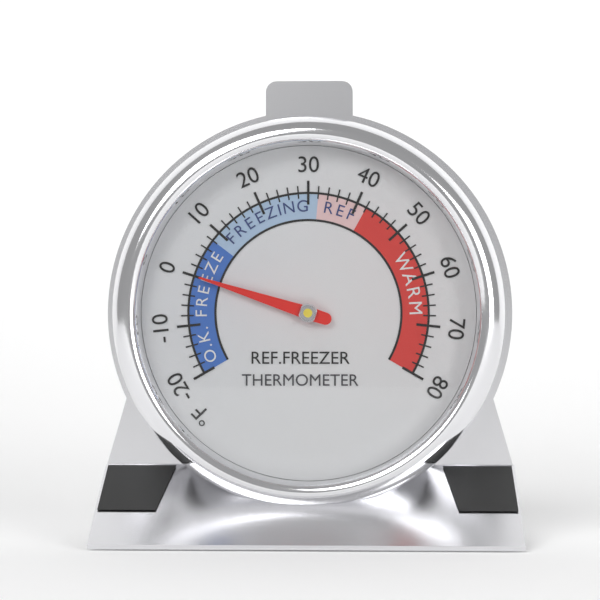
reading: 0 °F
